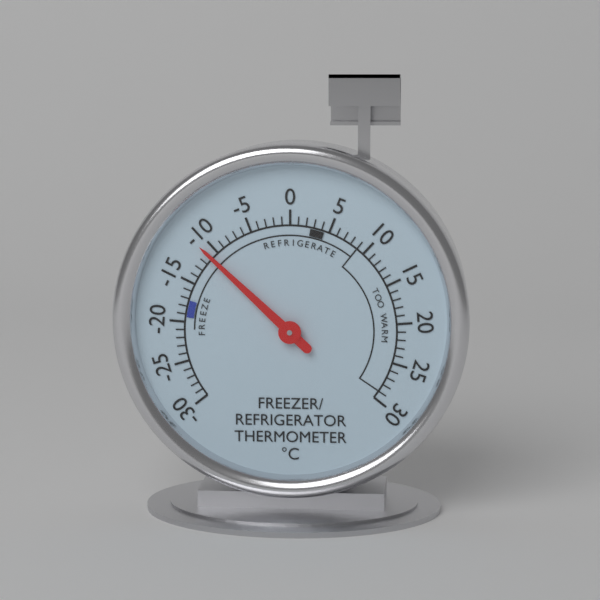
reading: -11 °C
